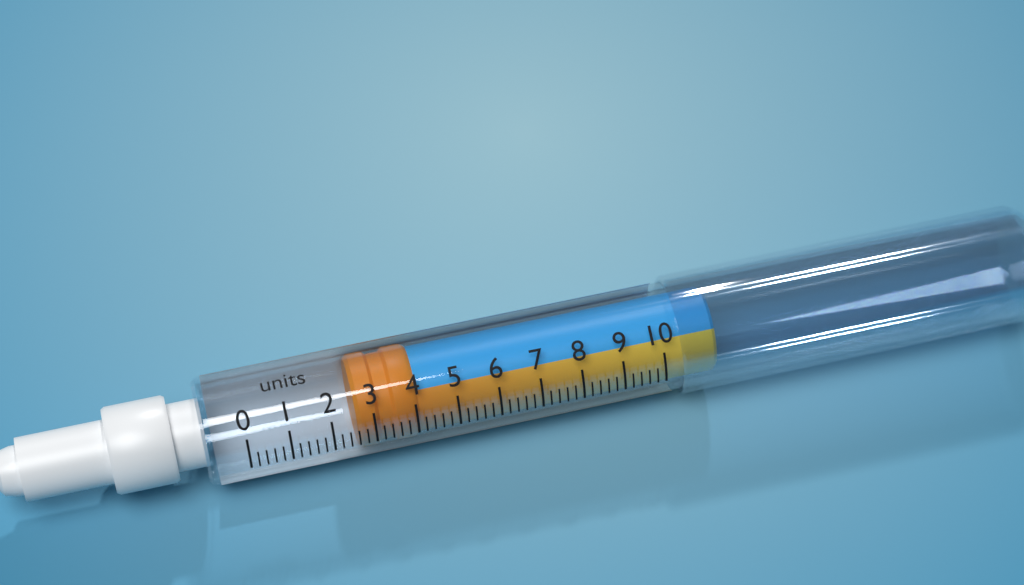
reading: 2.6 units
